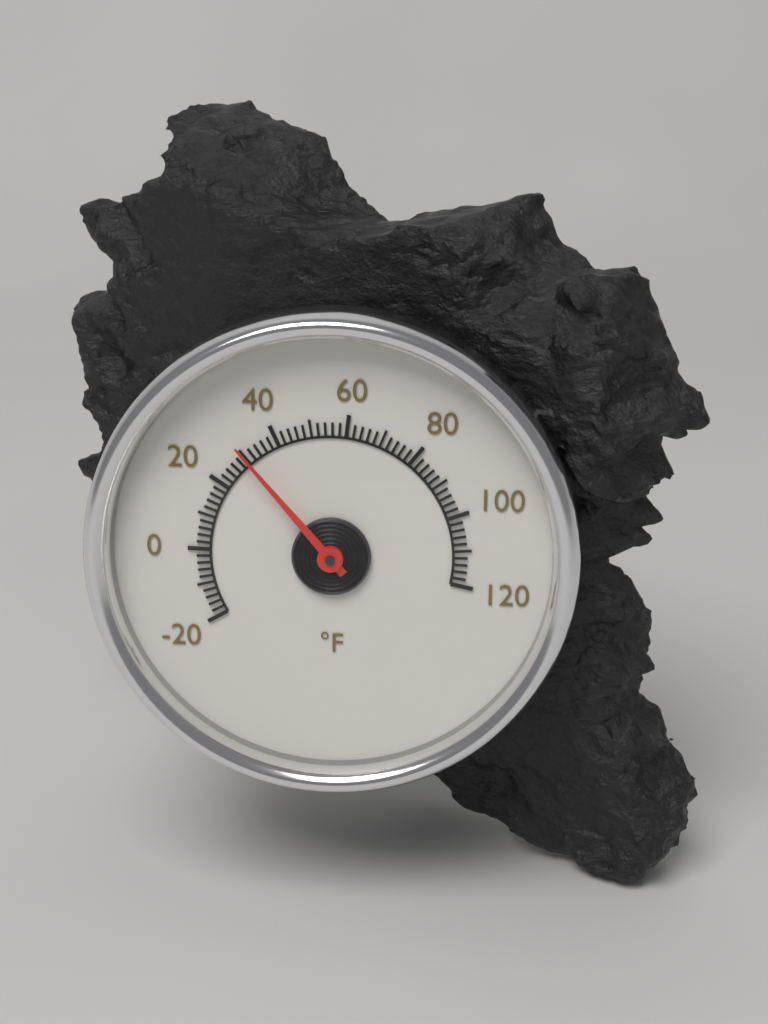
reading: 30 °F
